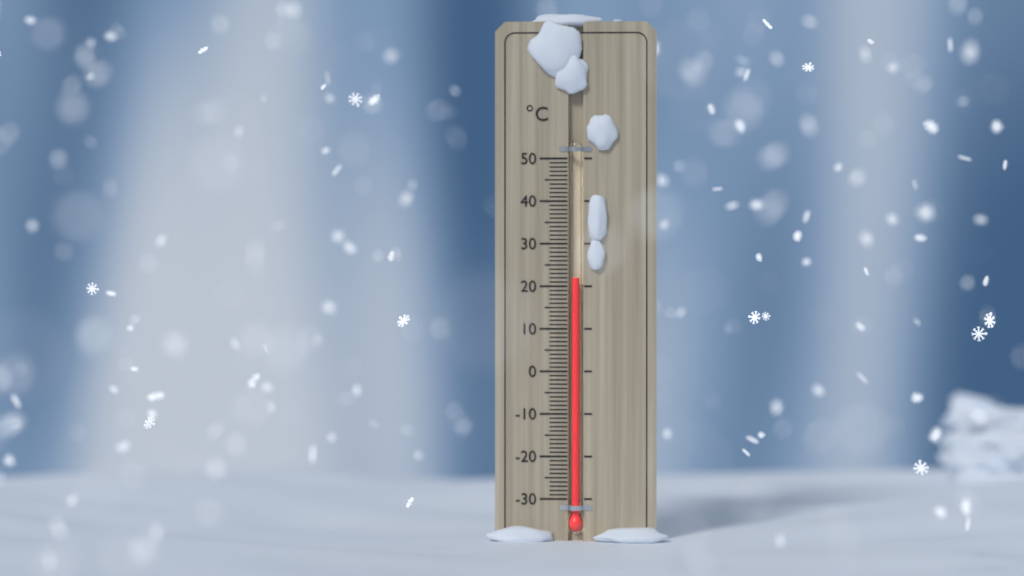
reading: 22 °C
